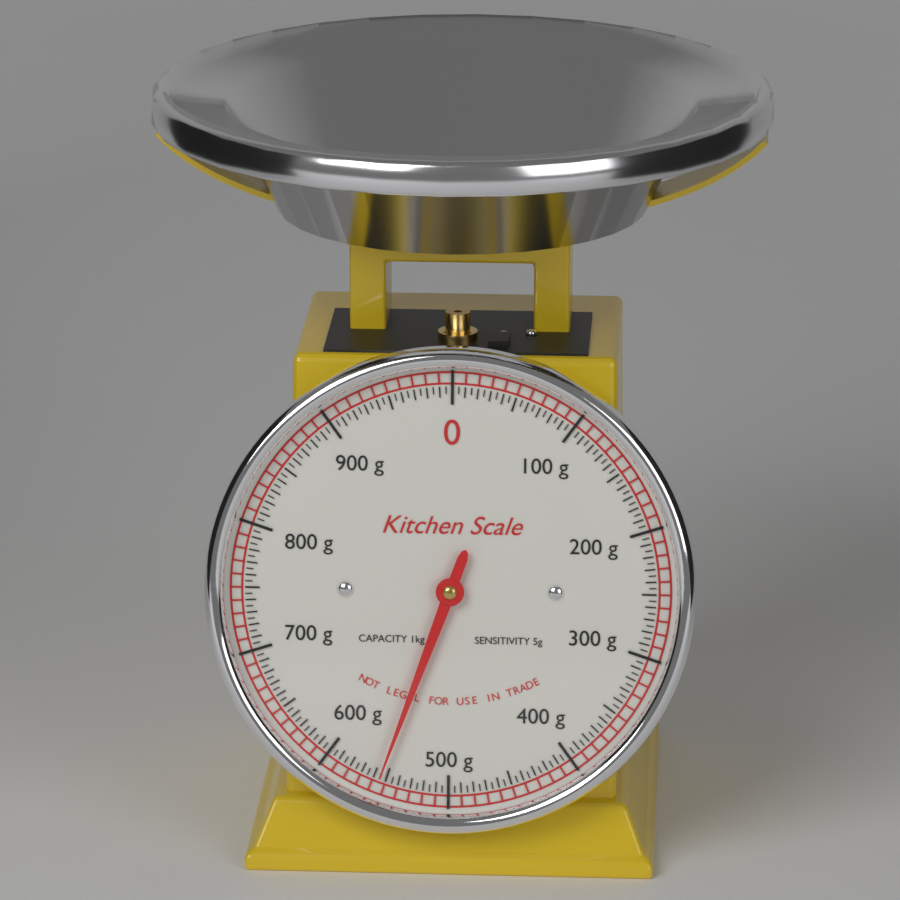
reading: 555 g
